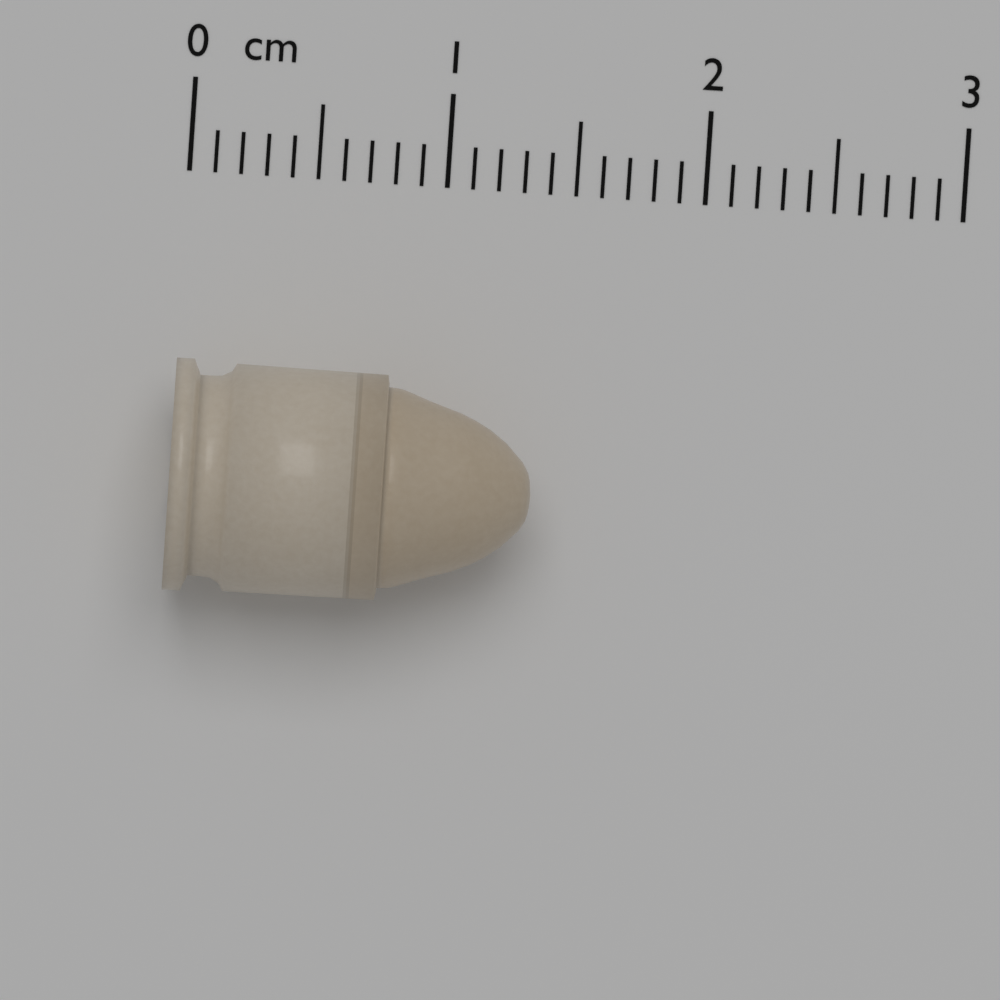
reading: 1.4 cm
